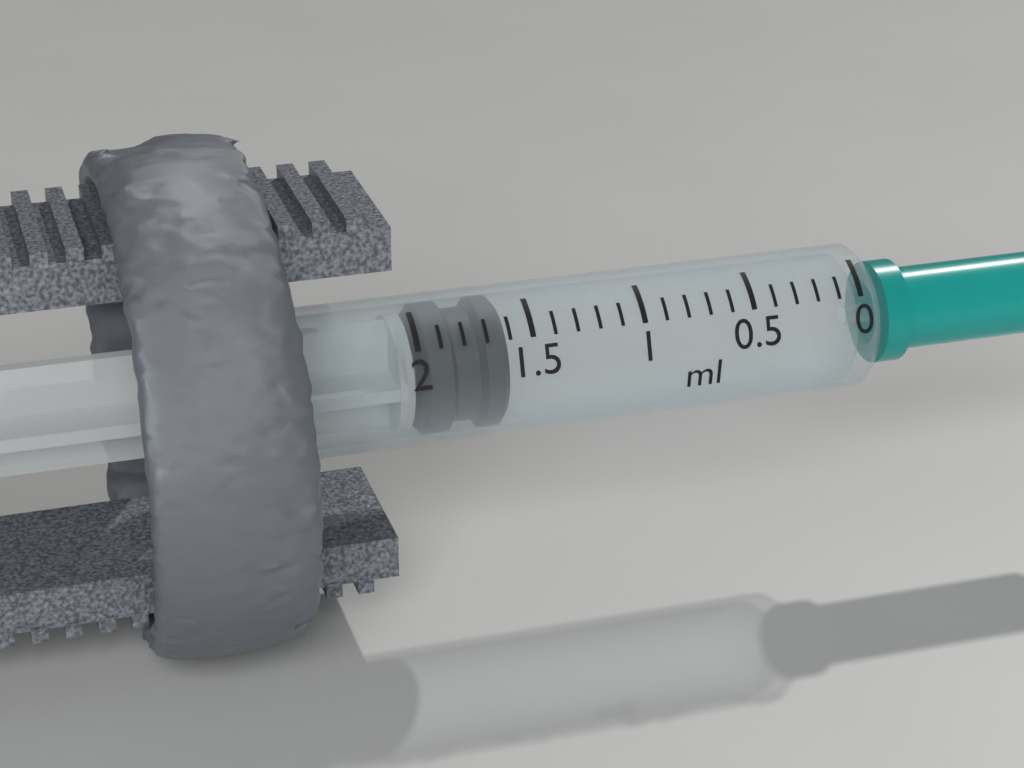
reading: 1.6 ml
